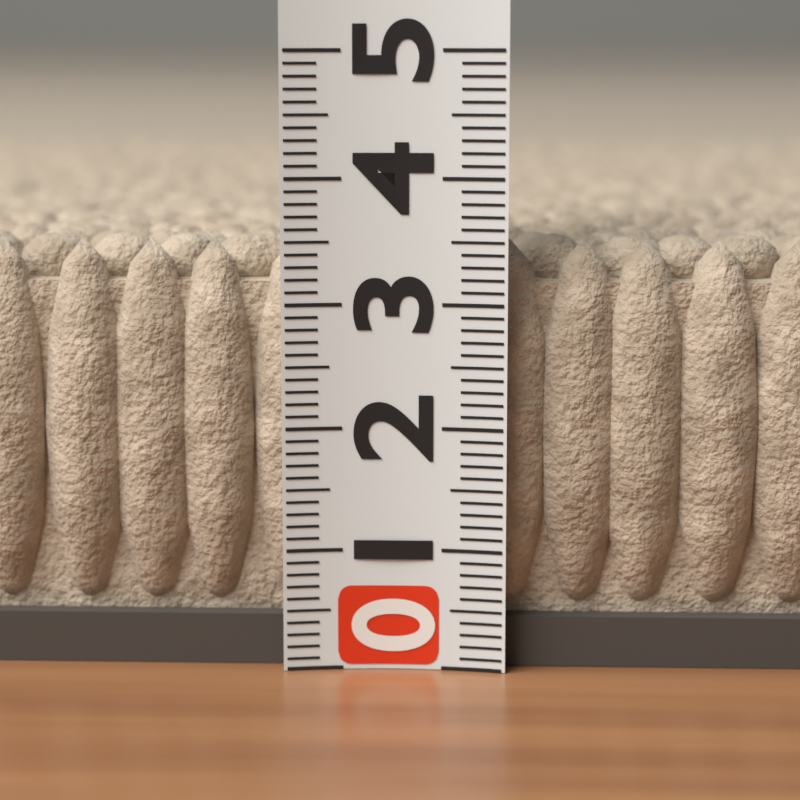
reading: 3.5 (no unit)
